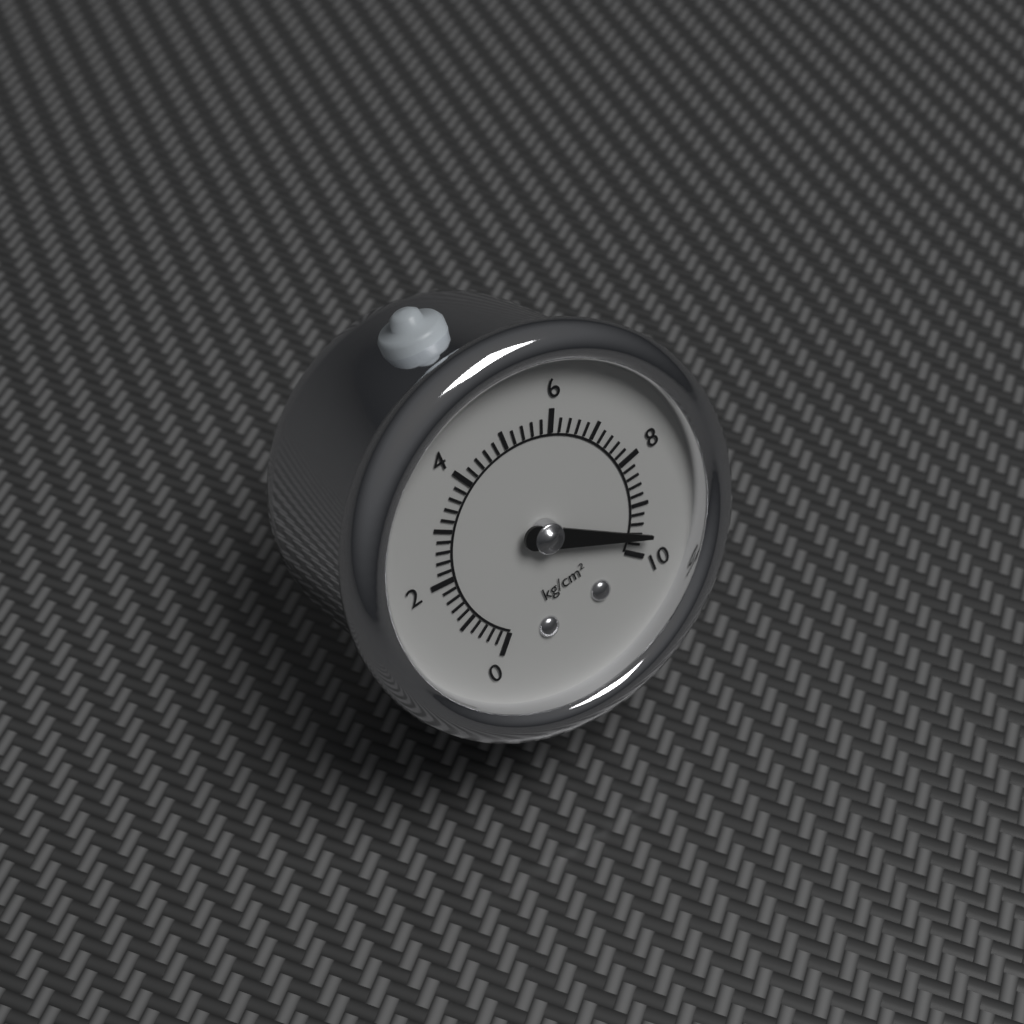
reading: 9.6 kg/cm²
